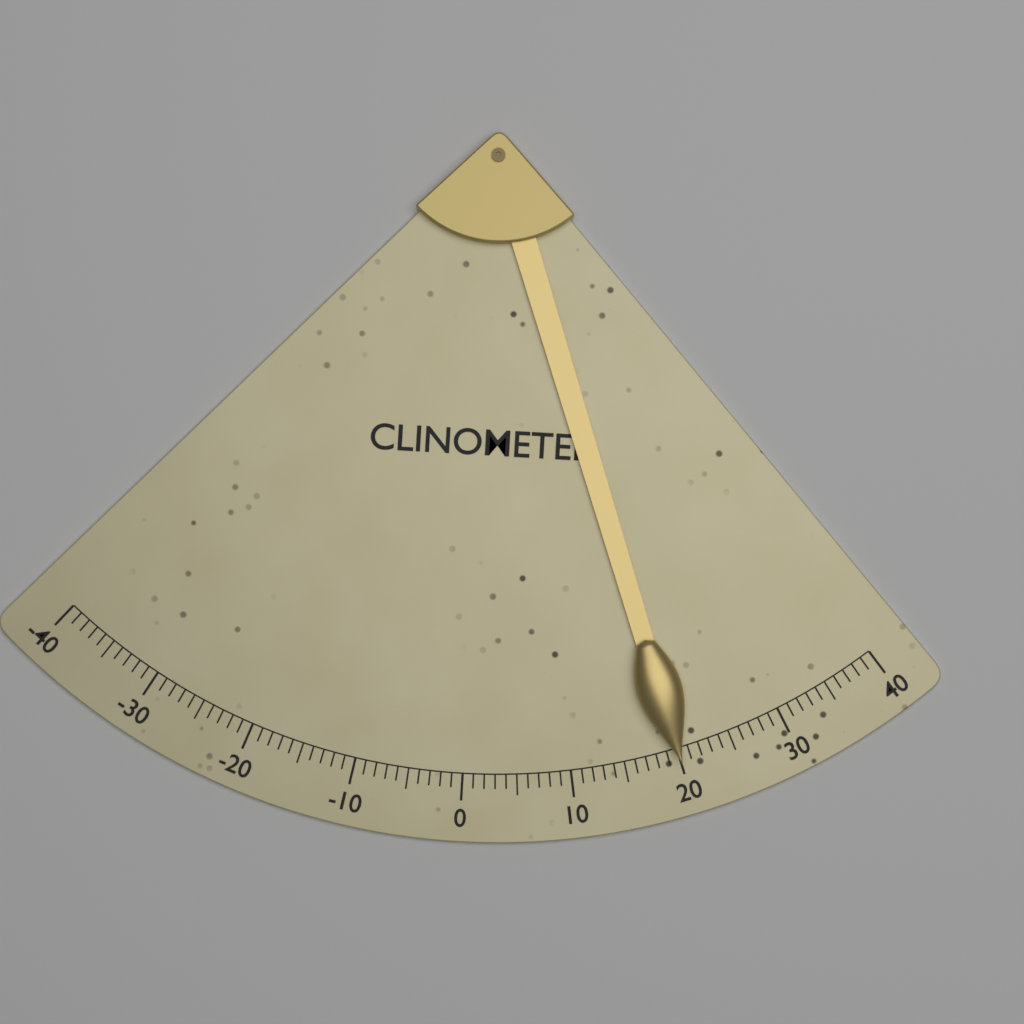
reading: 20 (no unit)
